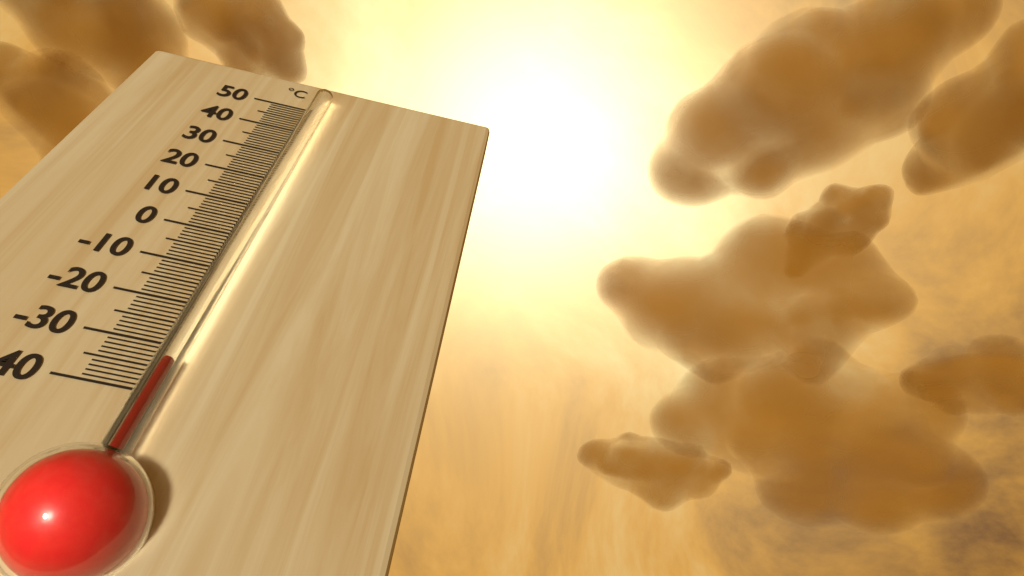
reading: -35 °C
